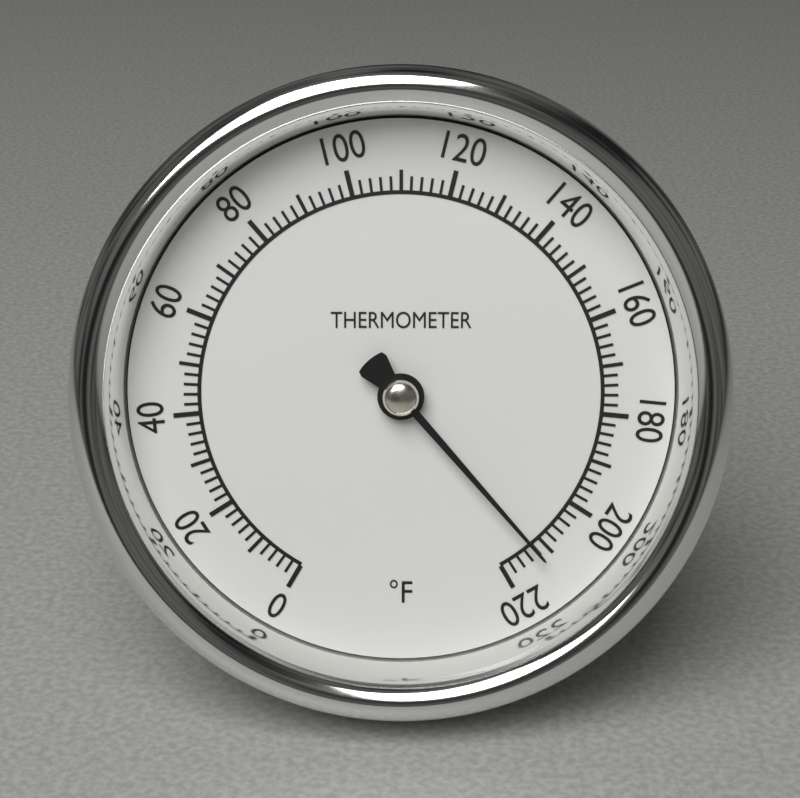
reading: 212 °F
